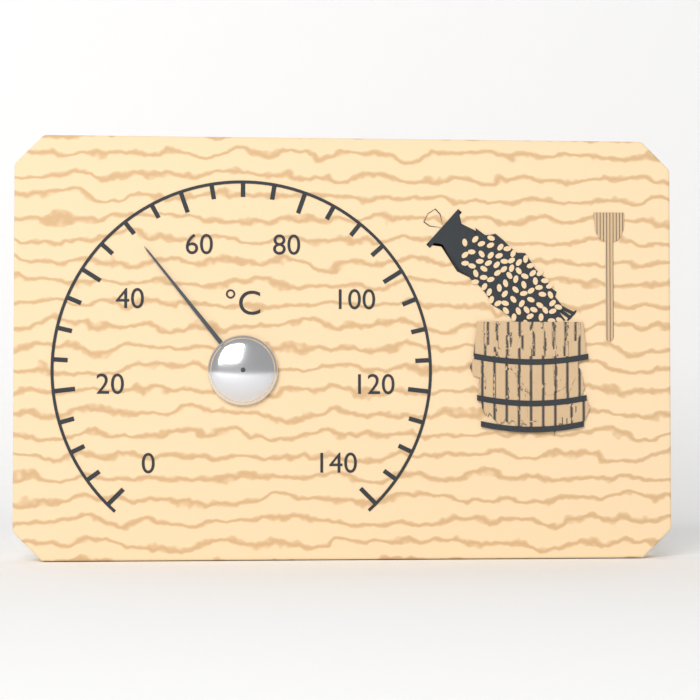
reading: 50 °C
